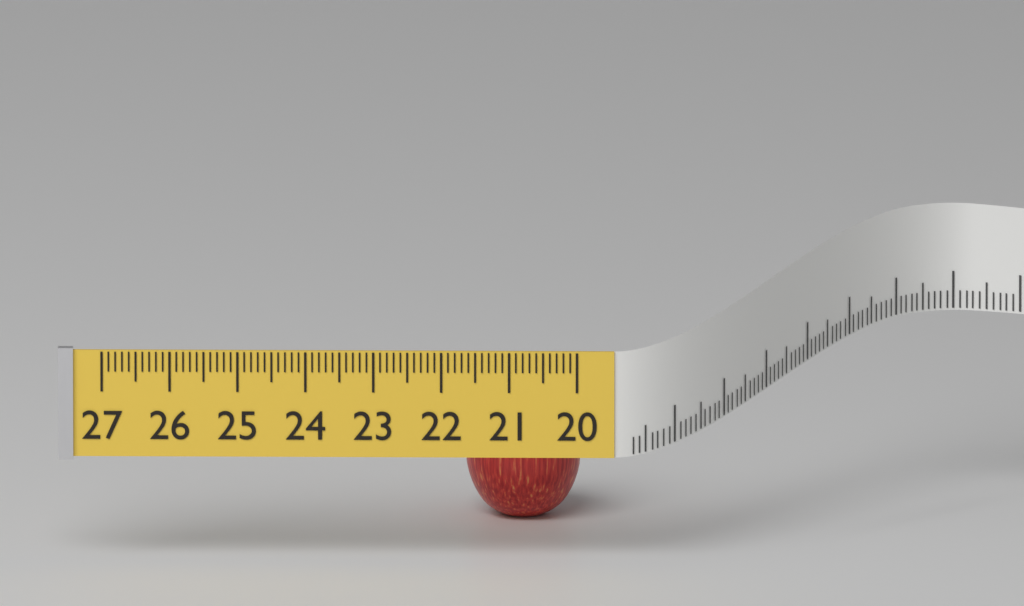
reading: 21.7 (no unit)
